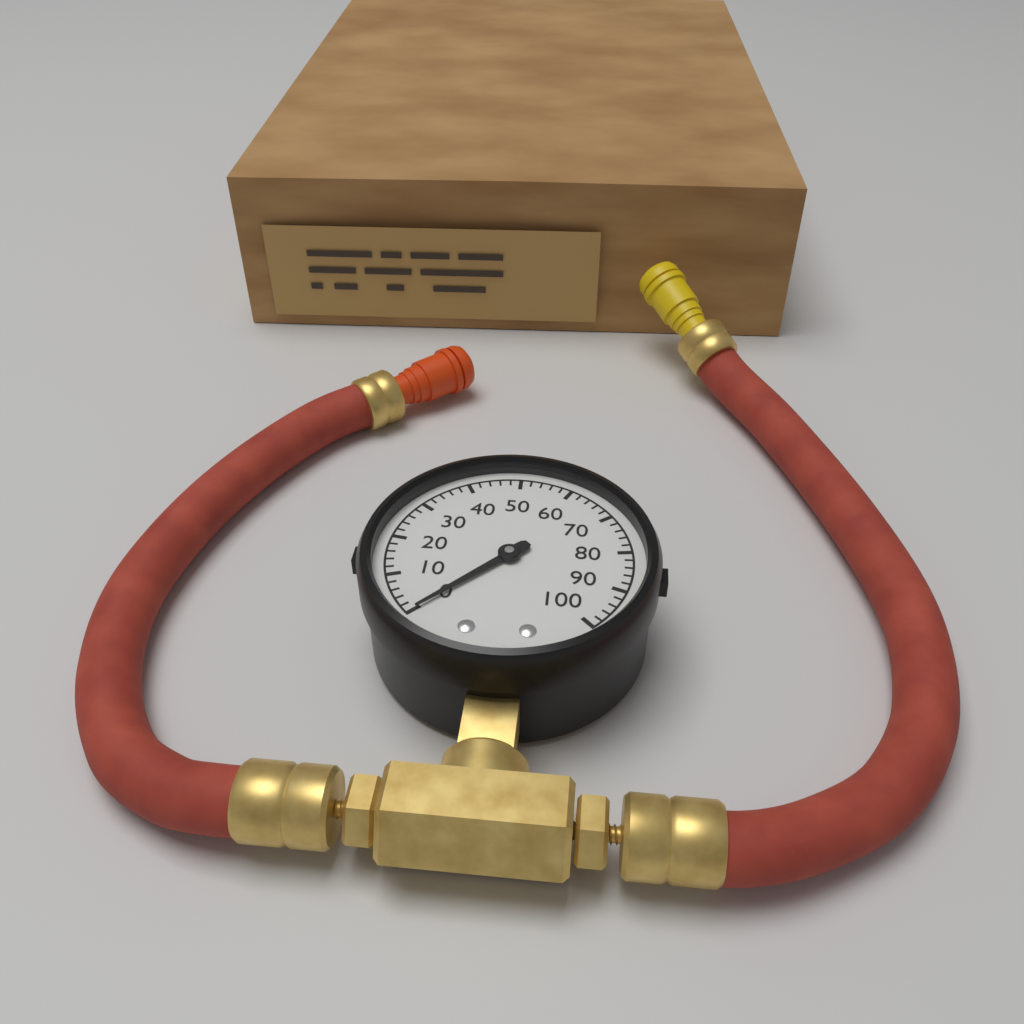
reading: 0 (no unit)
